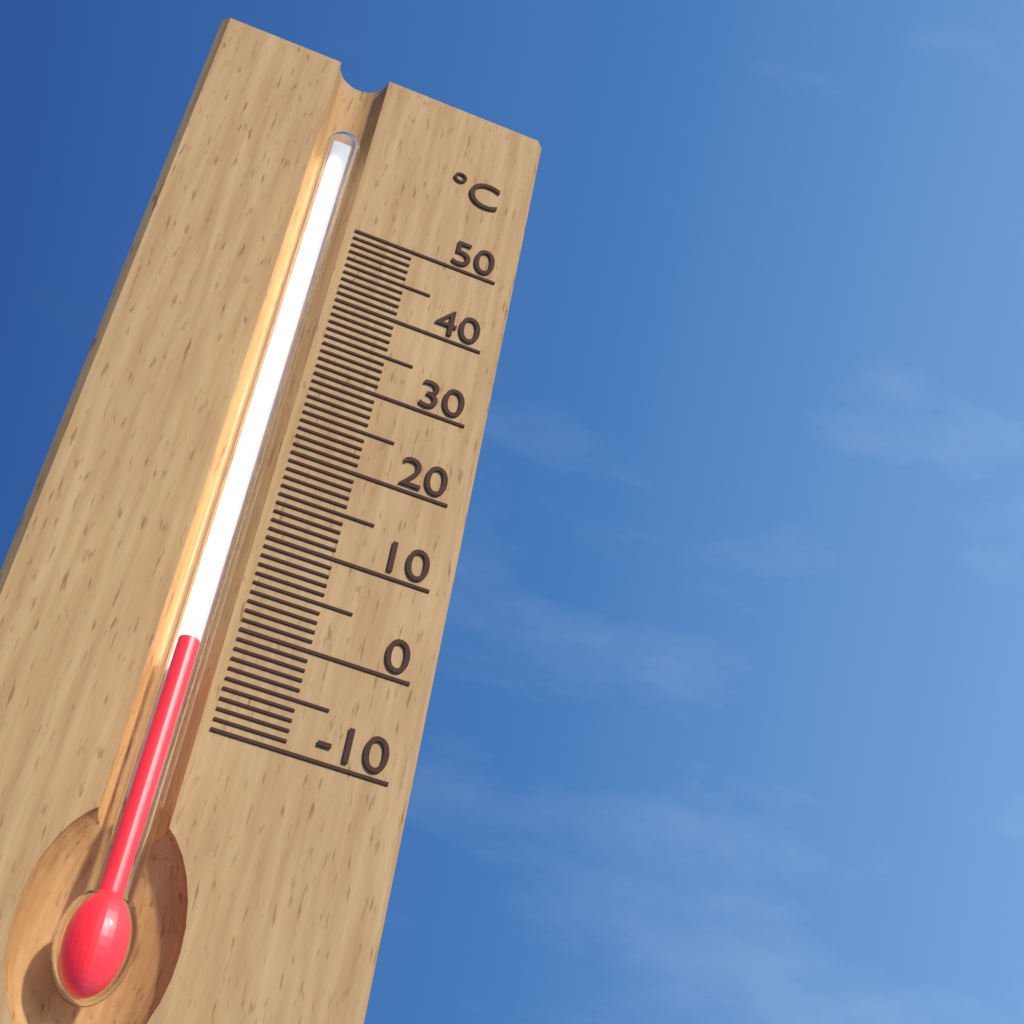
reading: -3 °C
